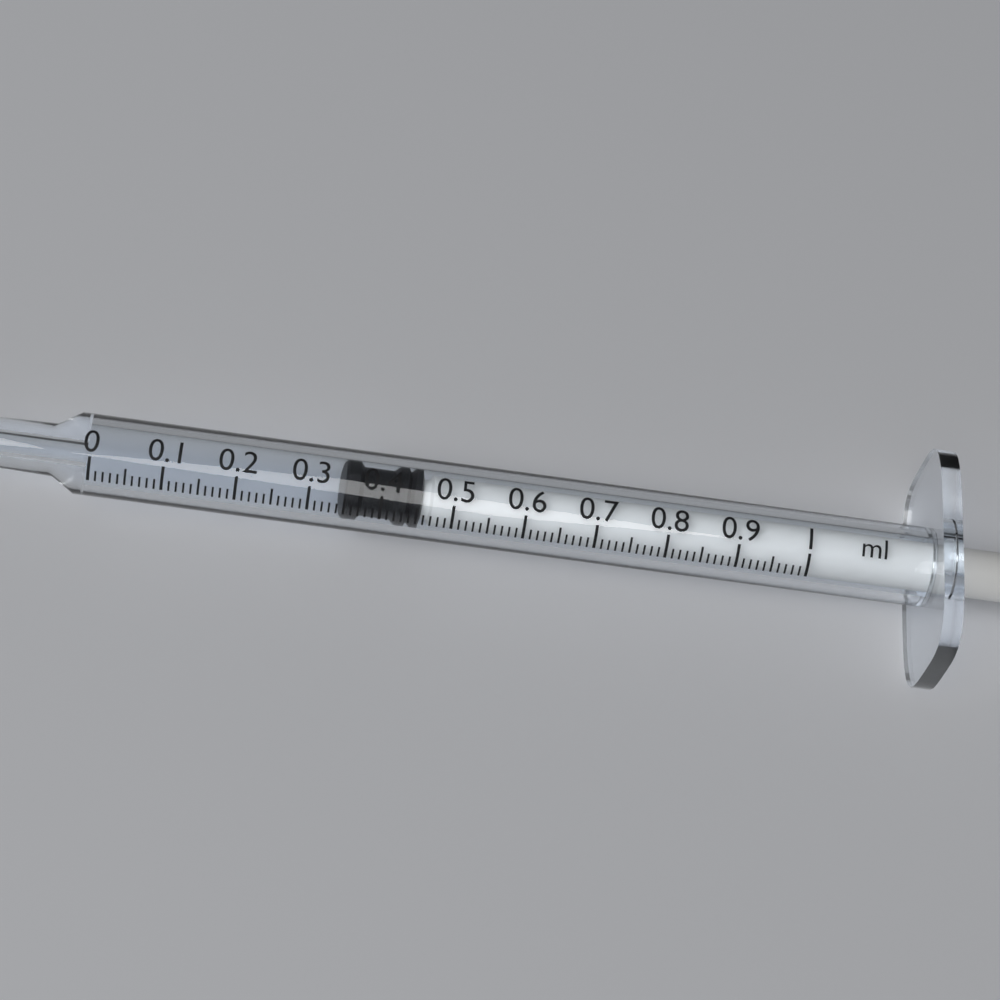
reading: 0.35 ml
